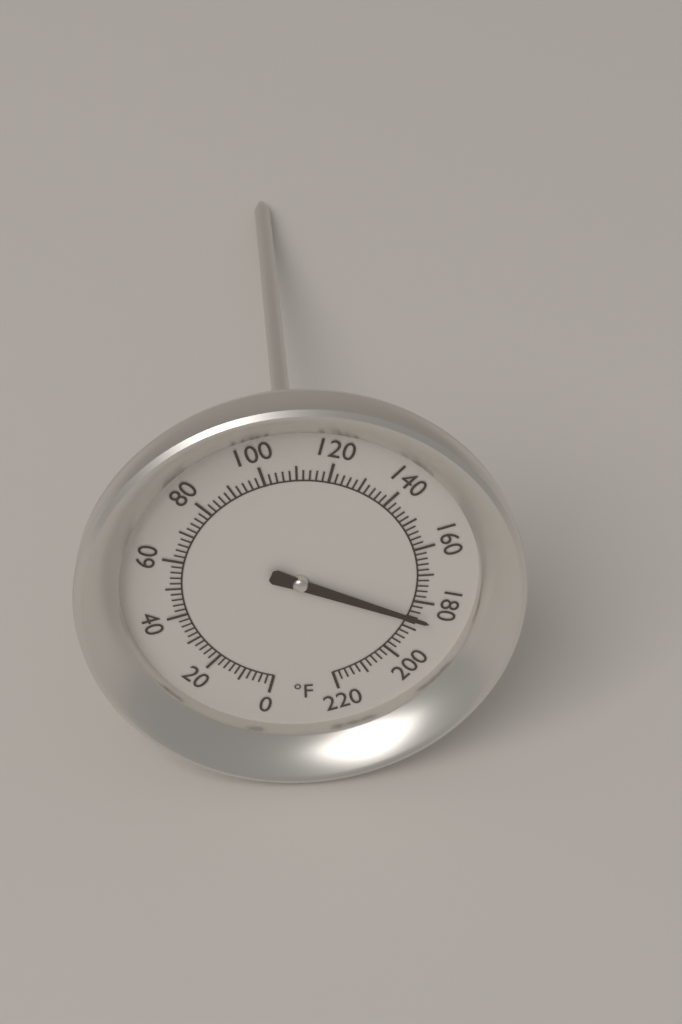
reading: 186 °F
